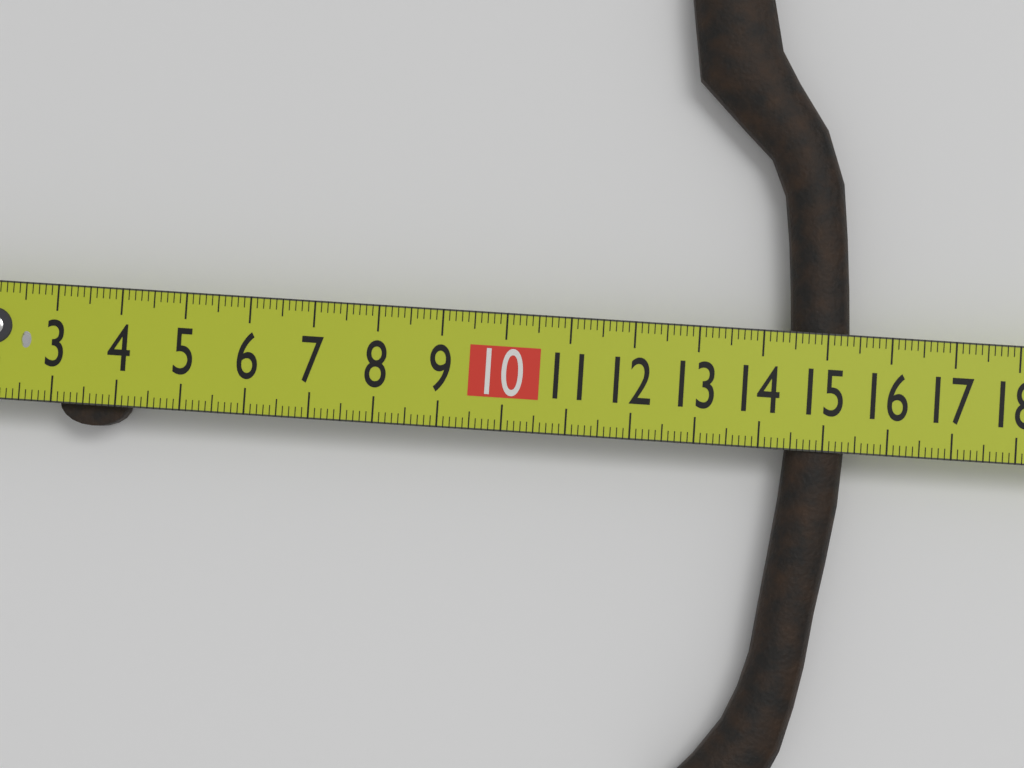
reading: 15.4 cm
